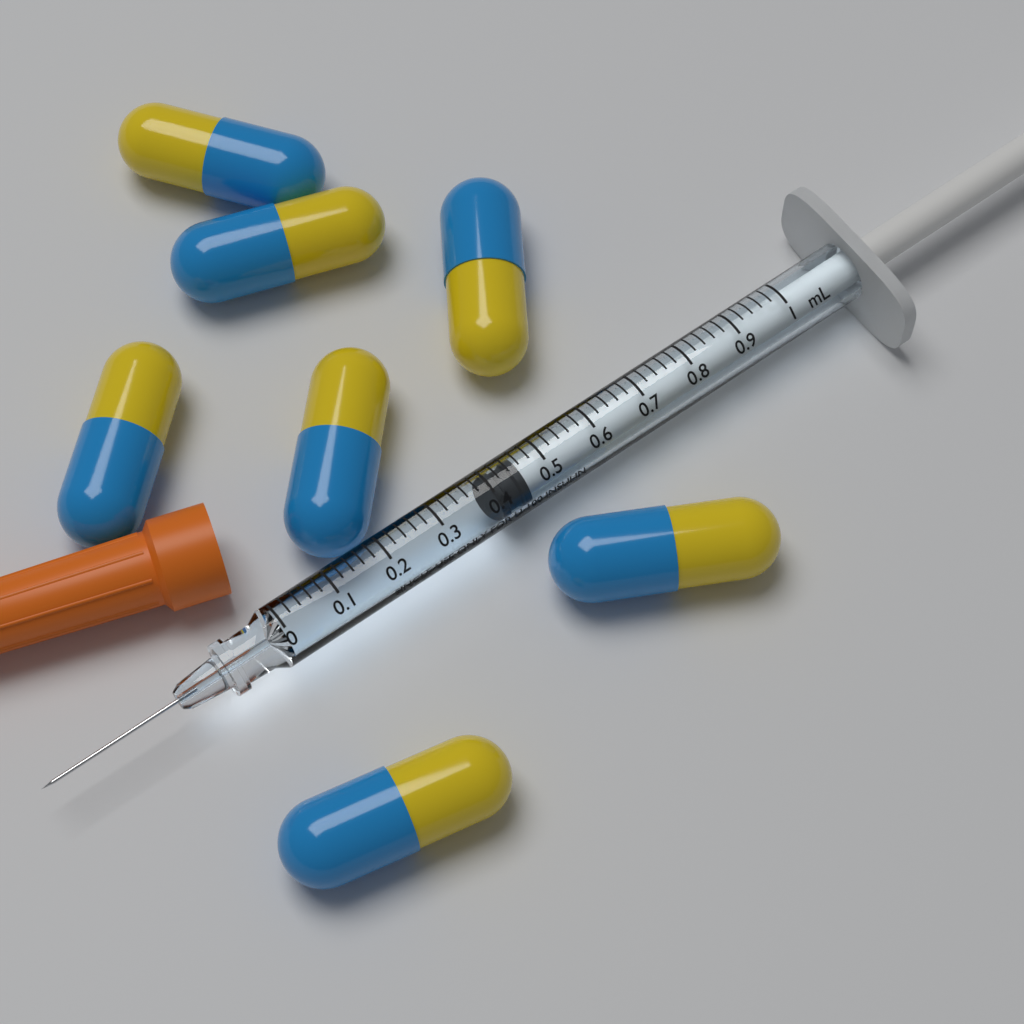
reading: 0.40 mL
